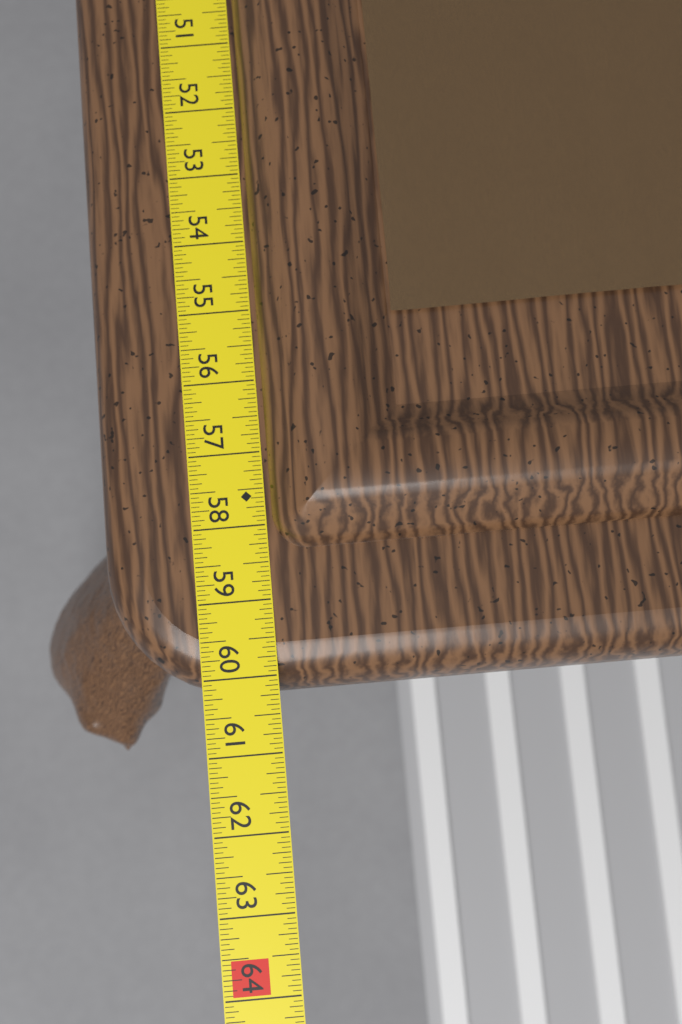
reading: 60.1250 in
